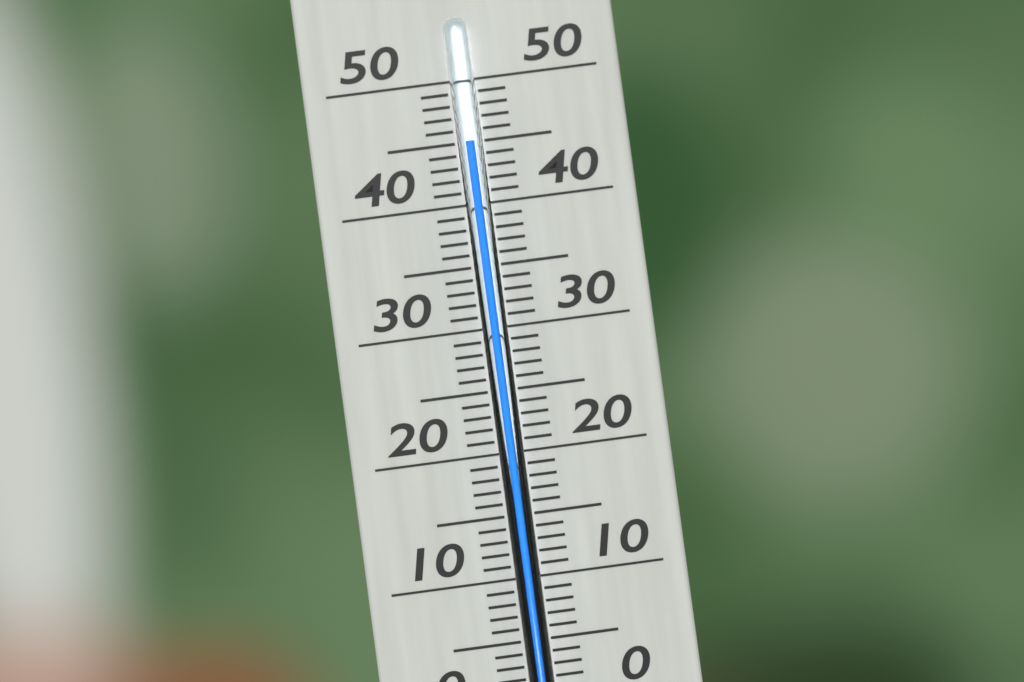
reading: 45 °C
